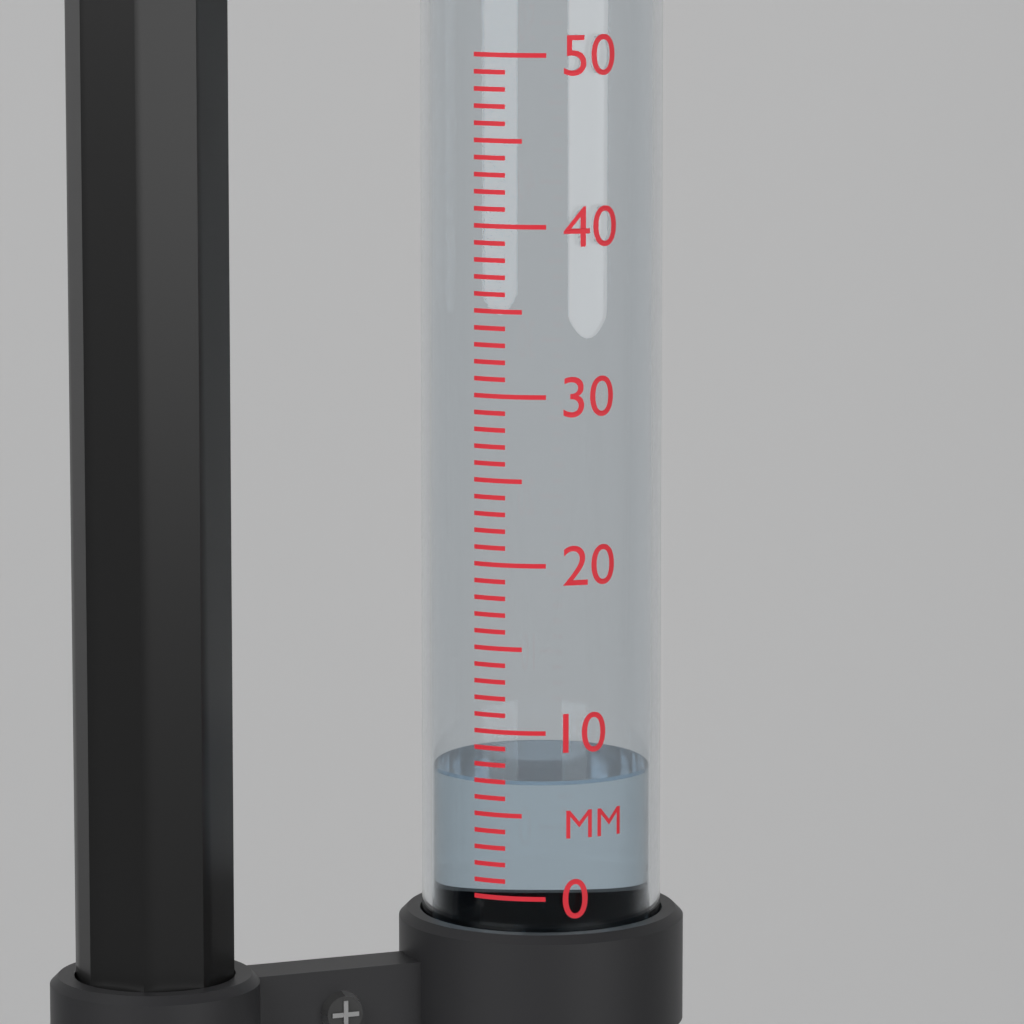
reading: 7 mm
